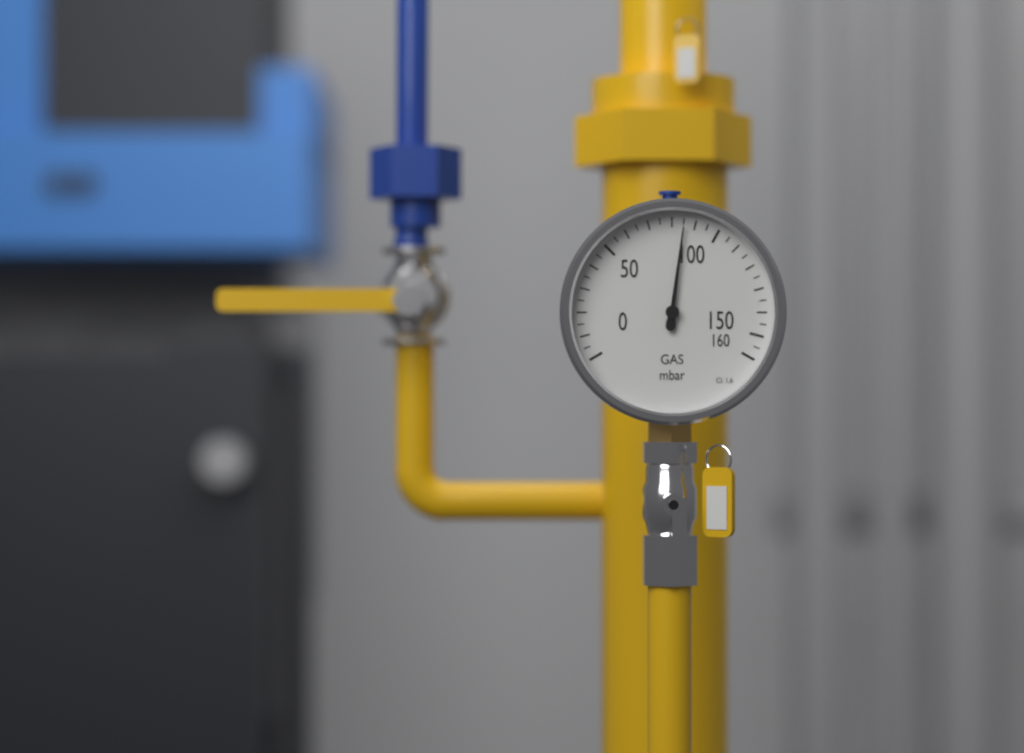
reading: 85 mbar
